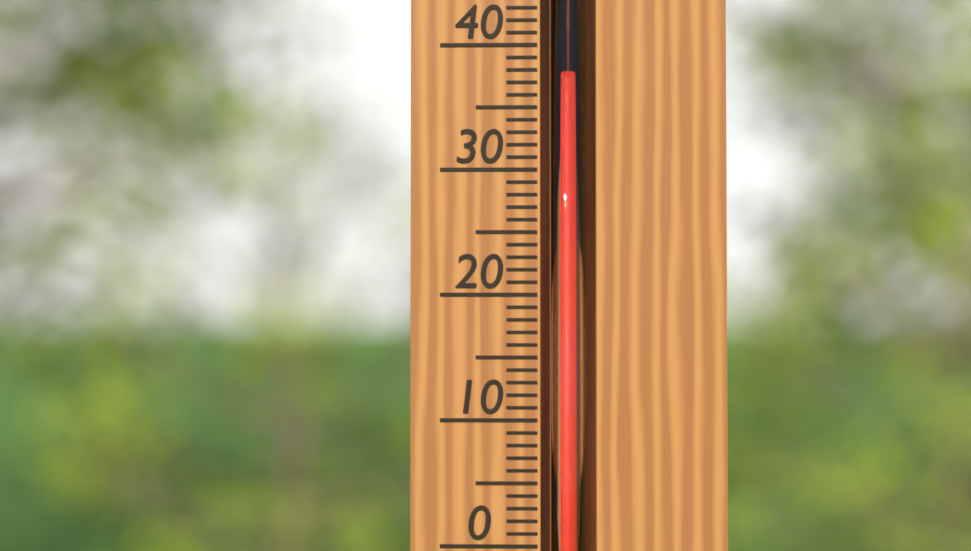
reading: 37 °C
